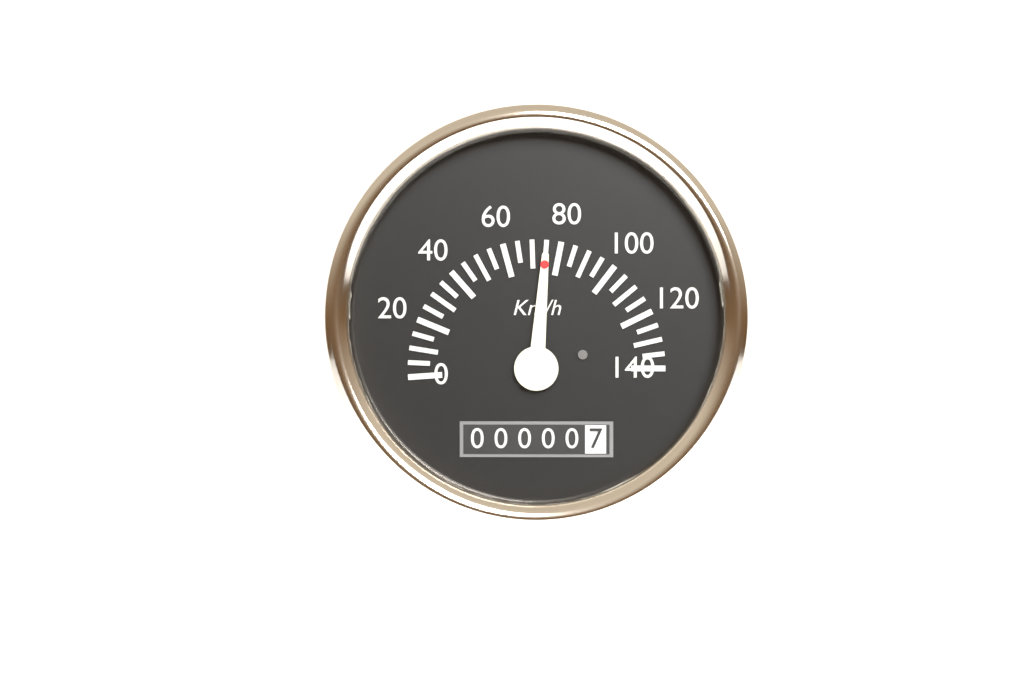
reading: 75 km/h
